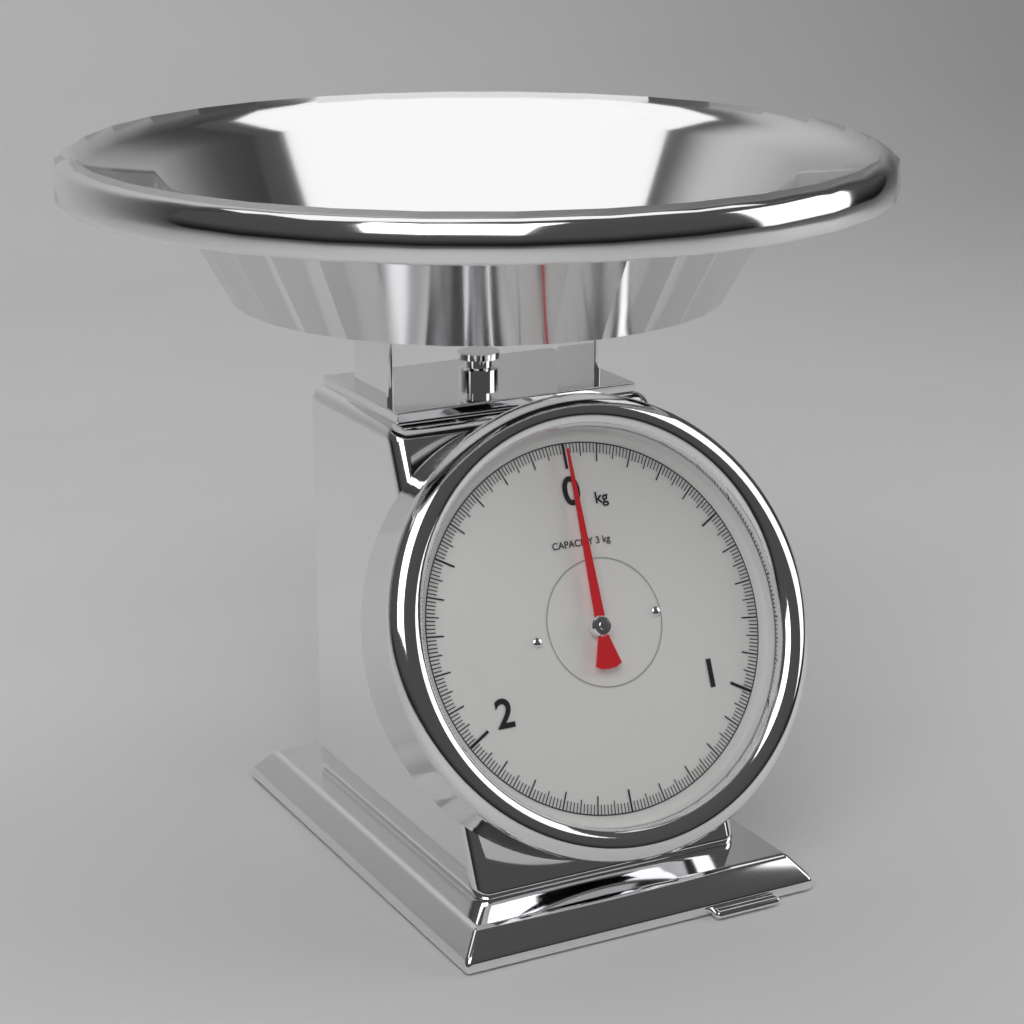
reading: 0.00 kg
